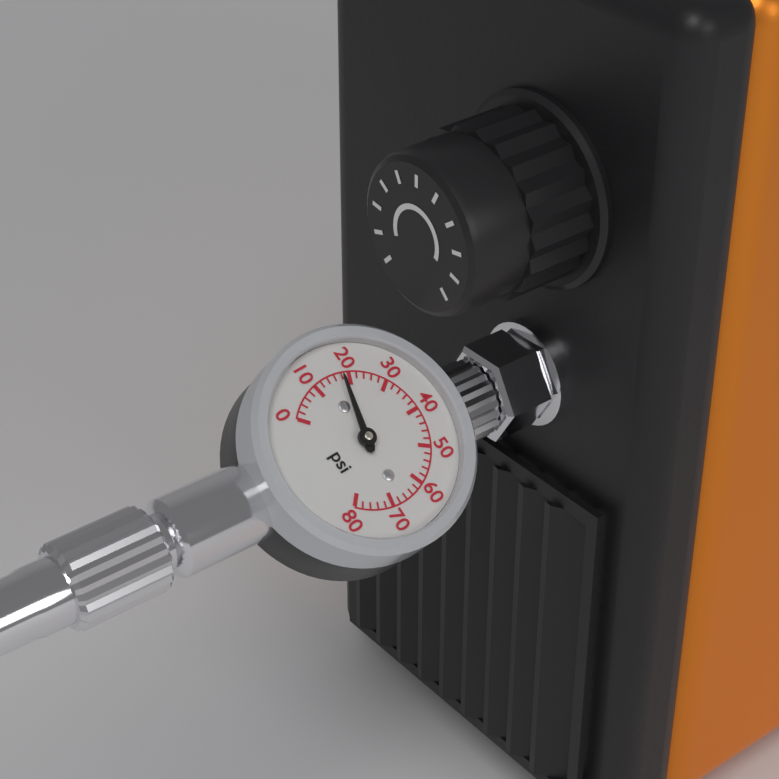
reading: 18 psi
